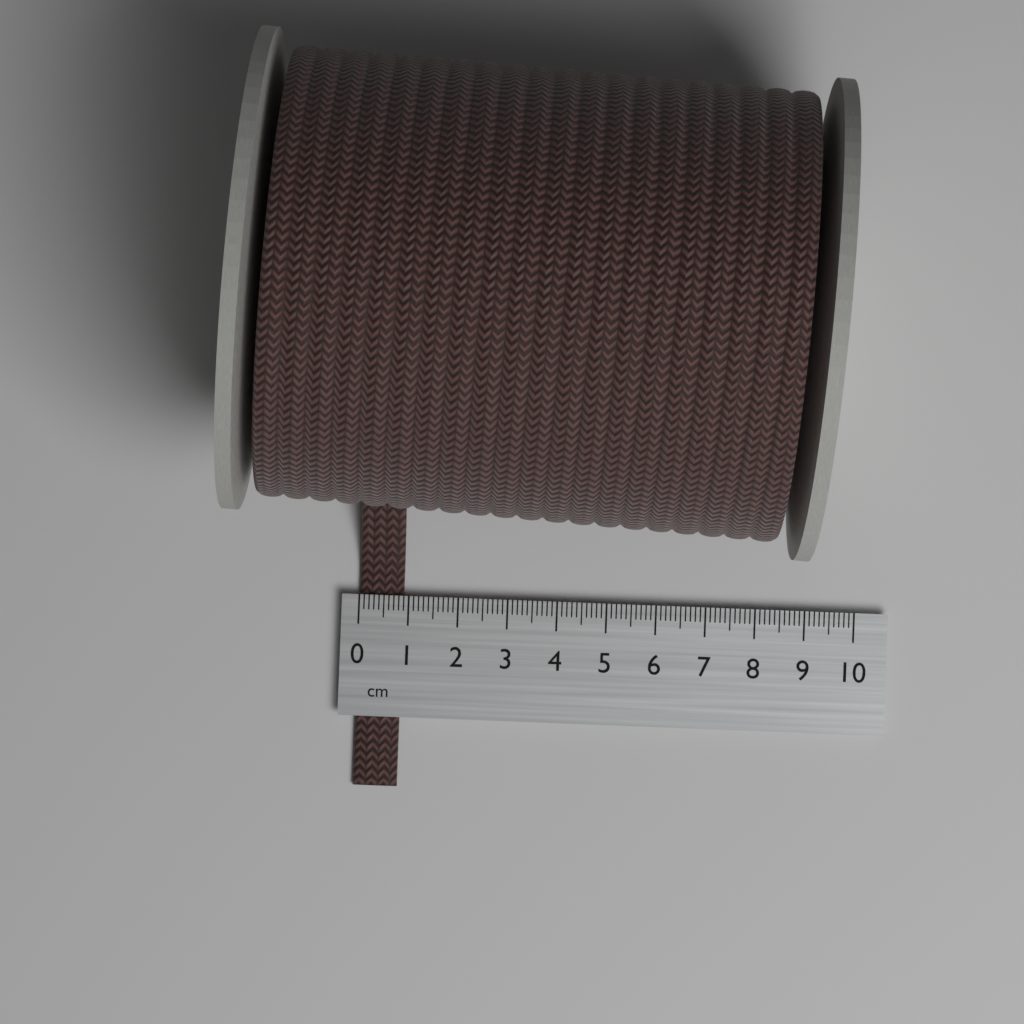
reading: 0.9 cm
